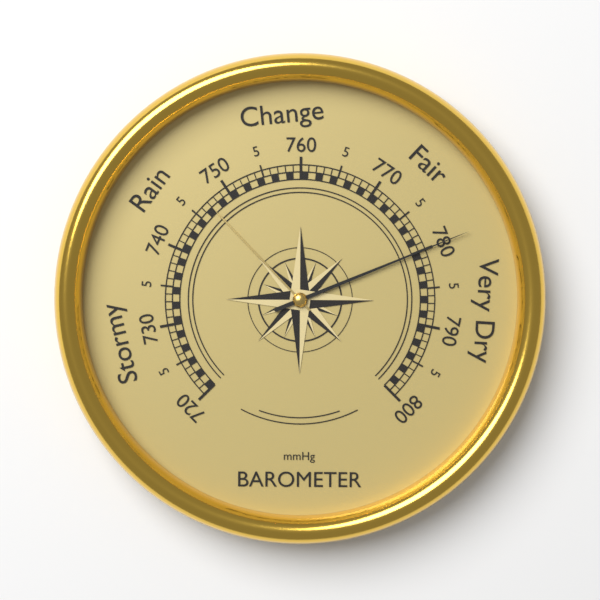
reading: 780 mmHg
